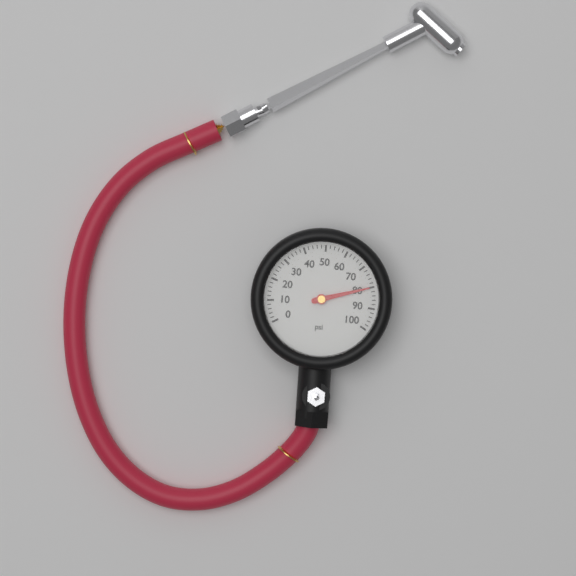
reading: 80 psi
